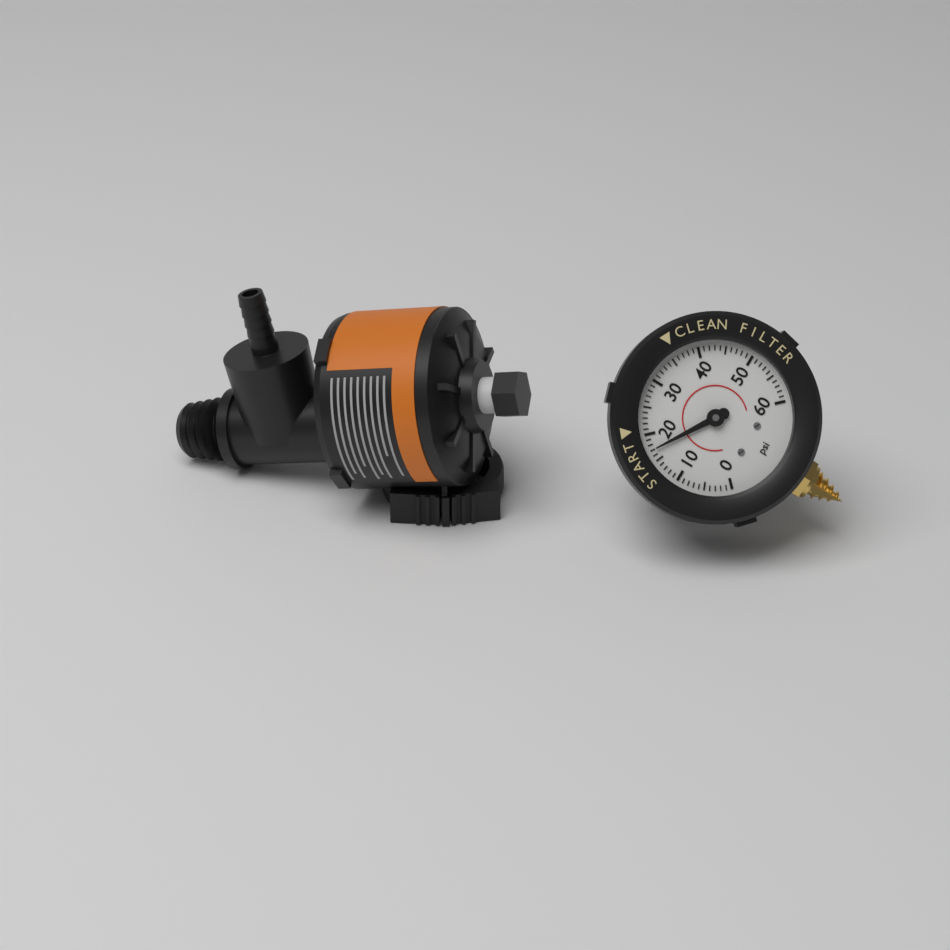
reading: 17 psi
